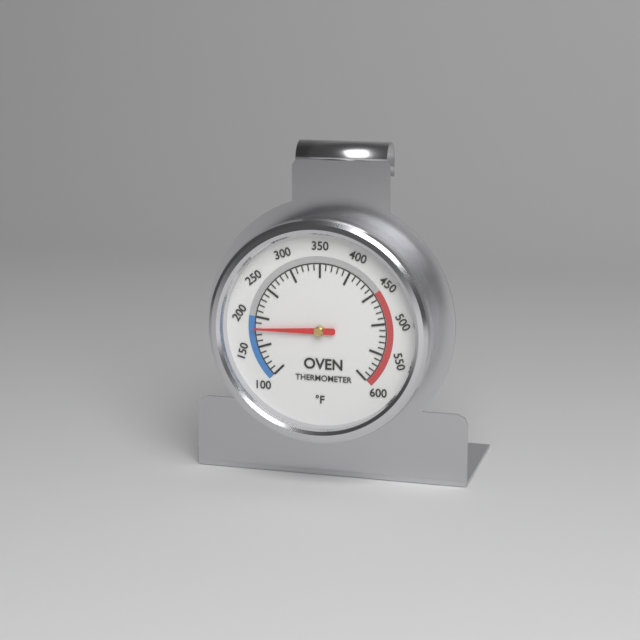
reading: 180 °F
